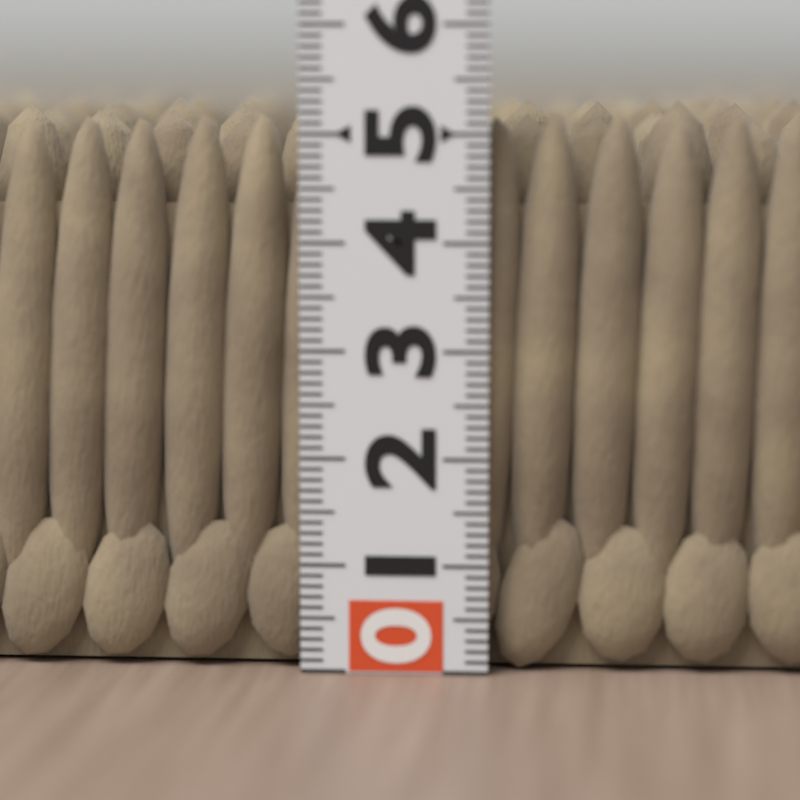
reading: 5.3 (no unit)
